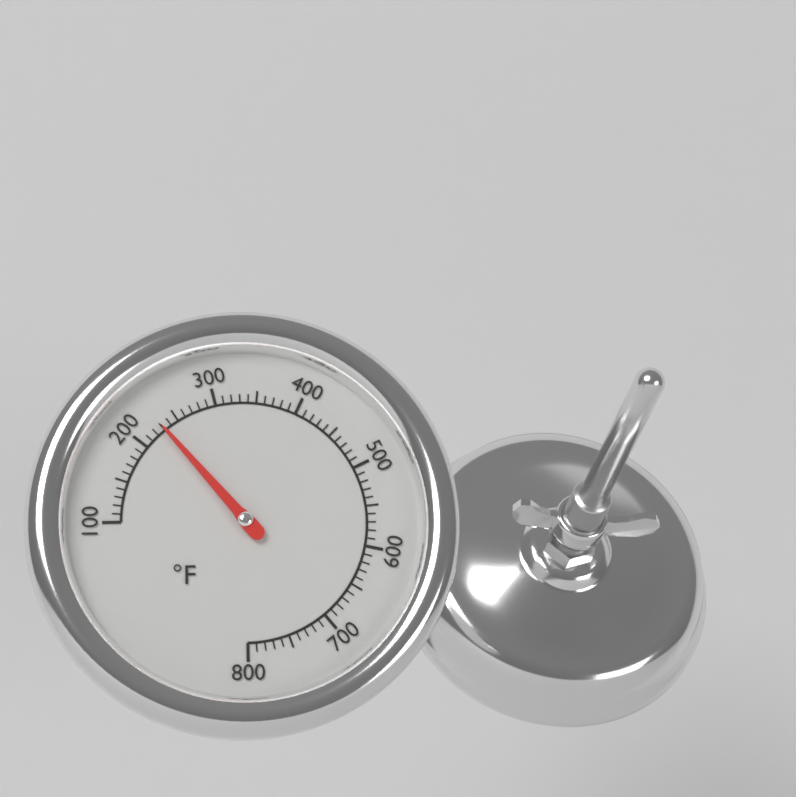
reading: 230 °F
